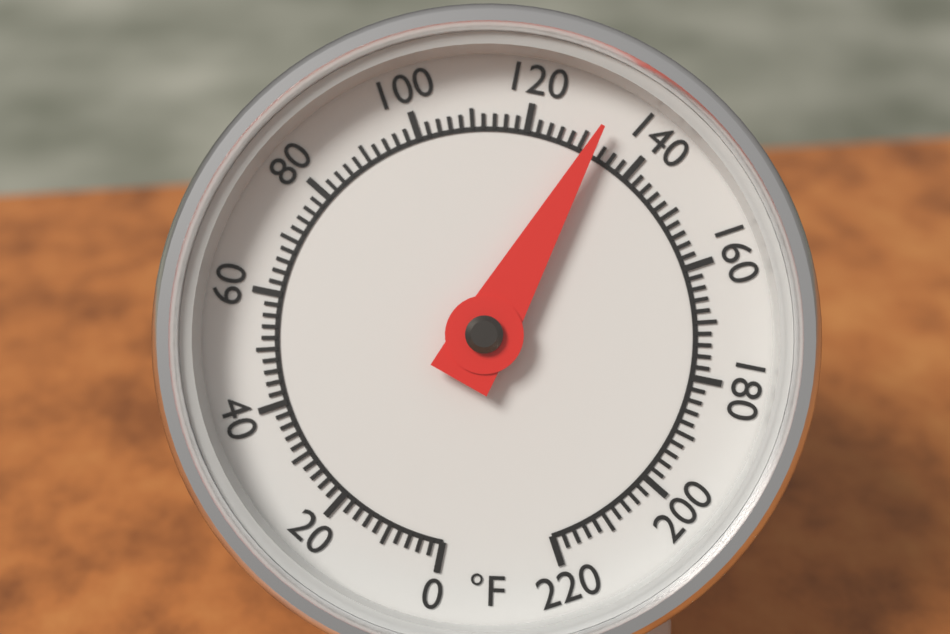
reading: 132 °F
